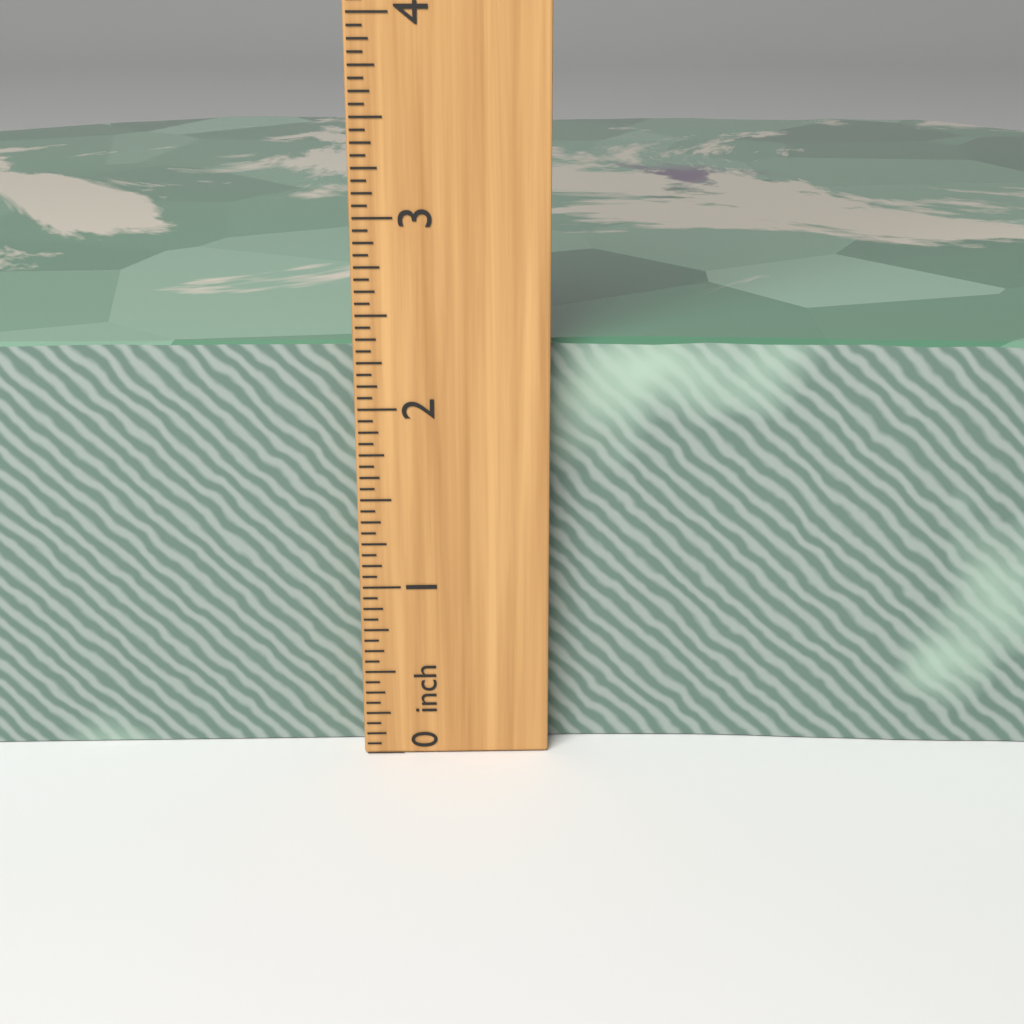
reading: 2.3125 inch
